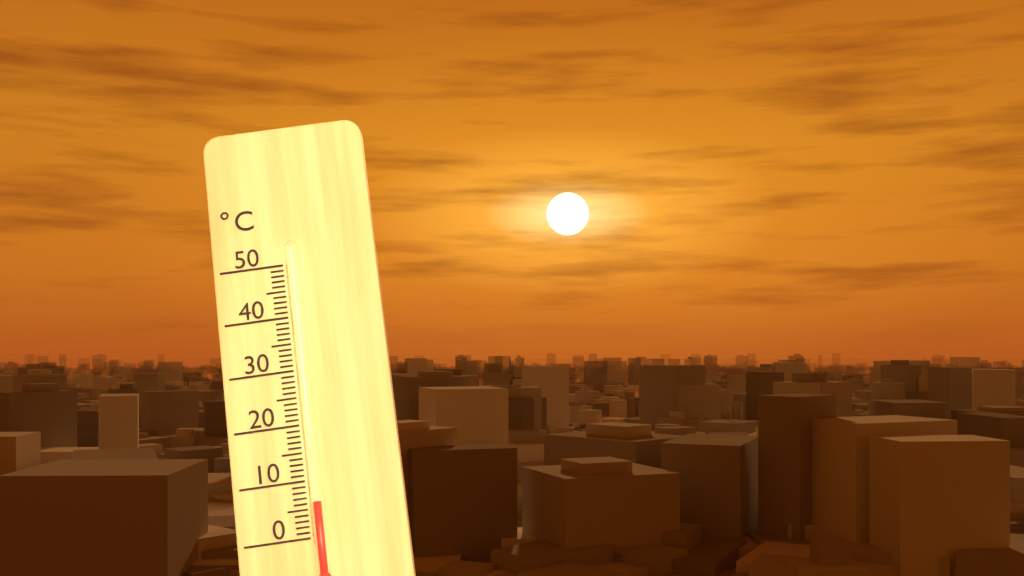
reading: 6 °C
